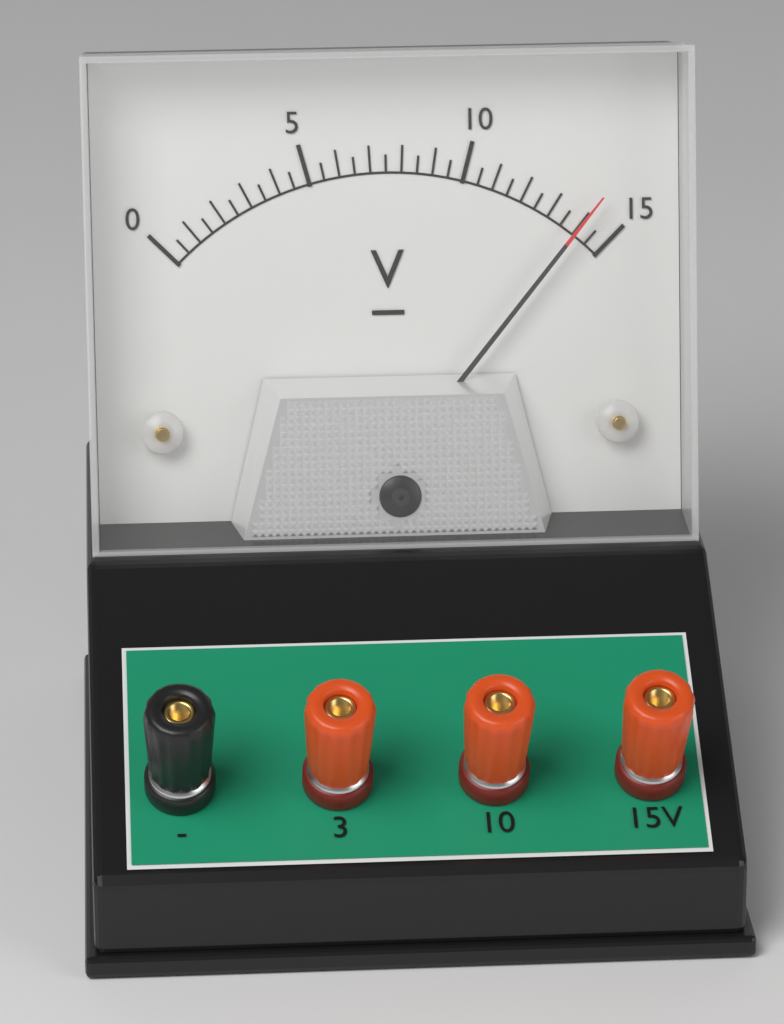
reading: 14.0 V
